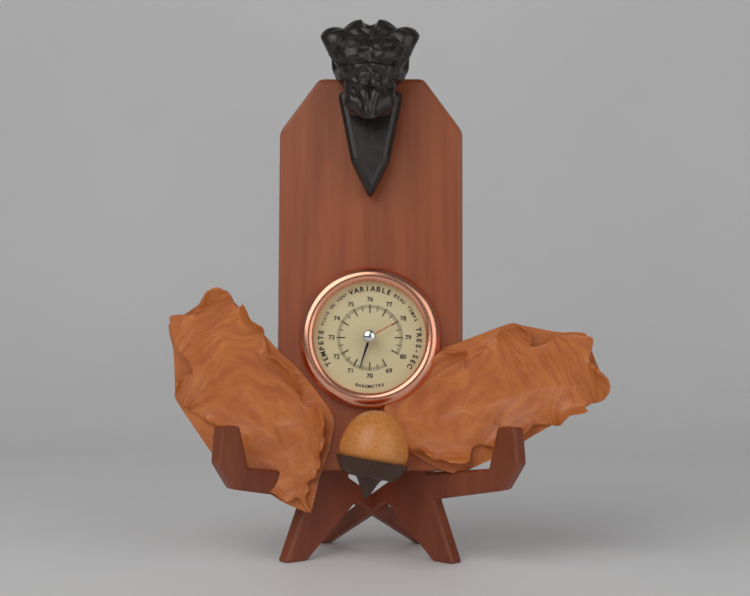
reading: 70.6 (no unit)
